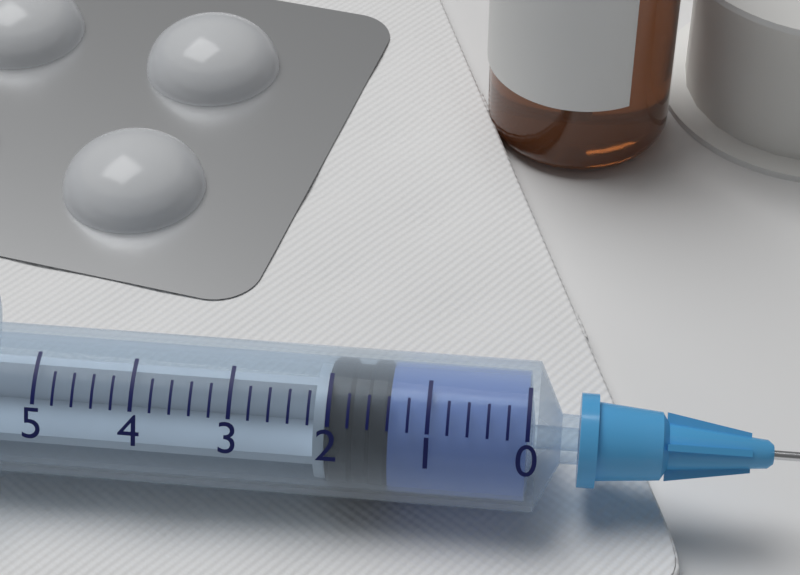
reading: 1.4 ml
